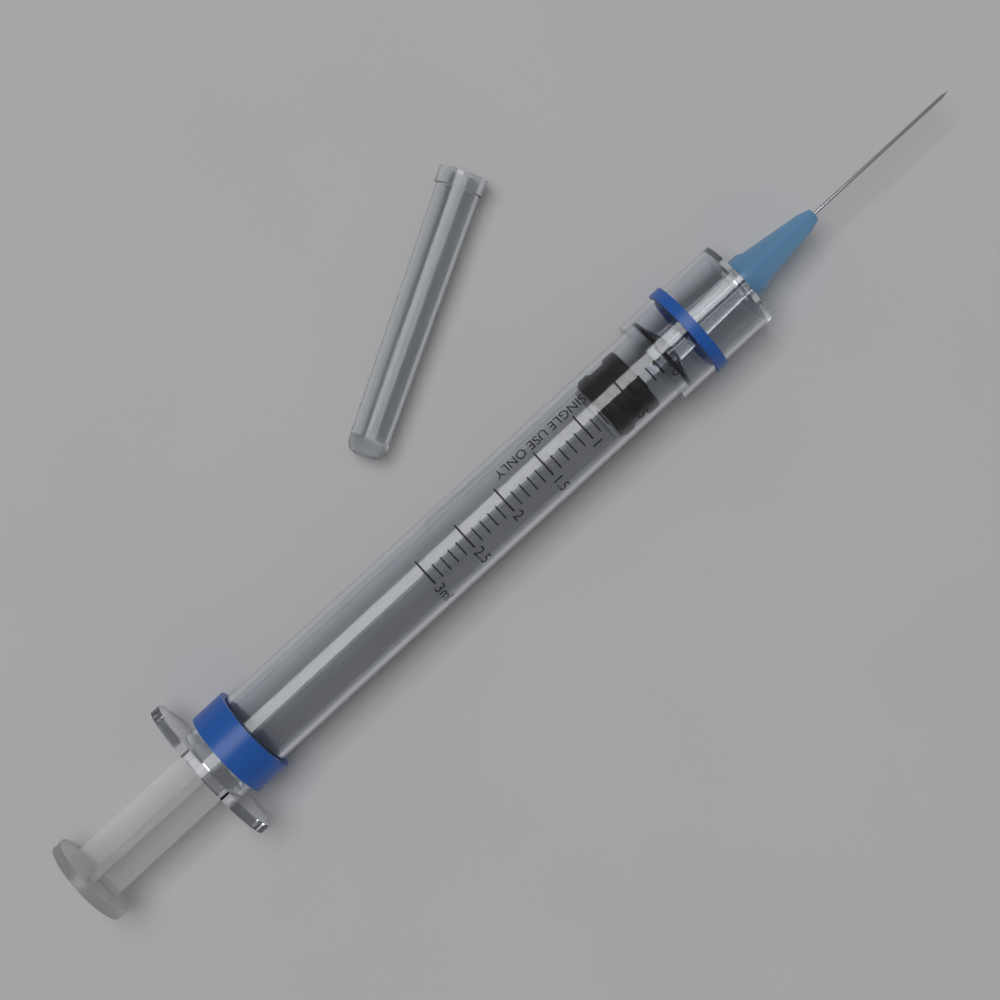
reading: 0.3 ml
